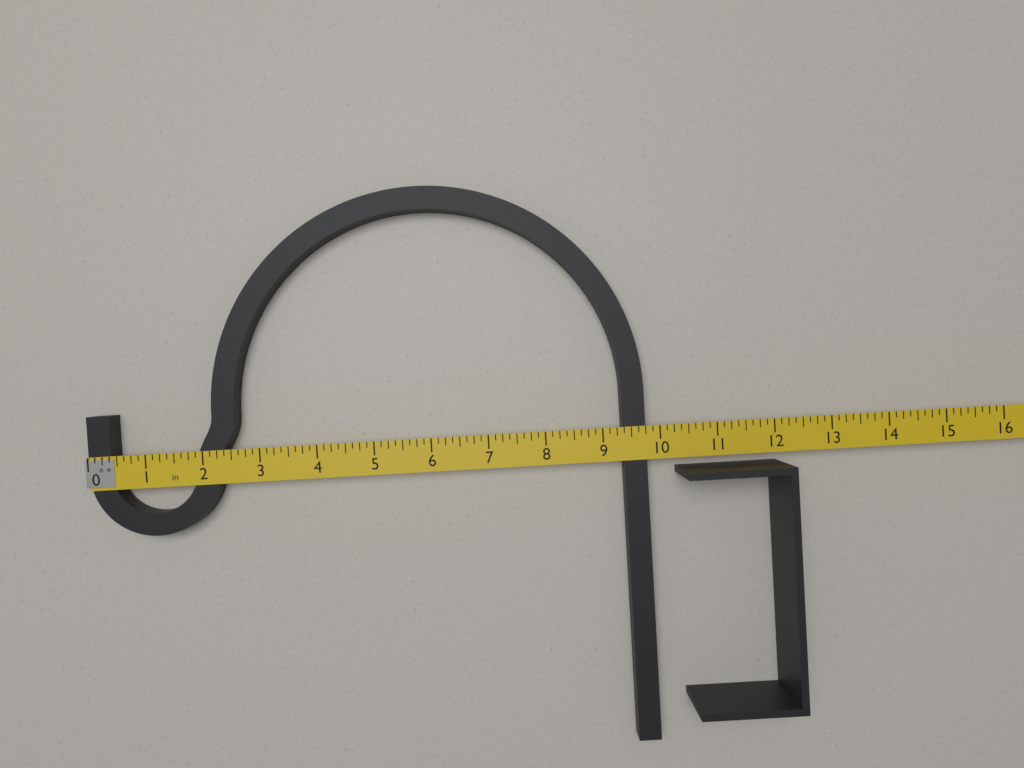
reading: 9.750 in
